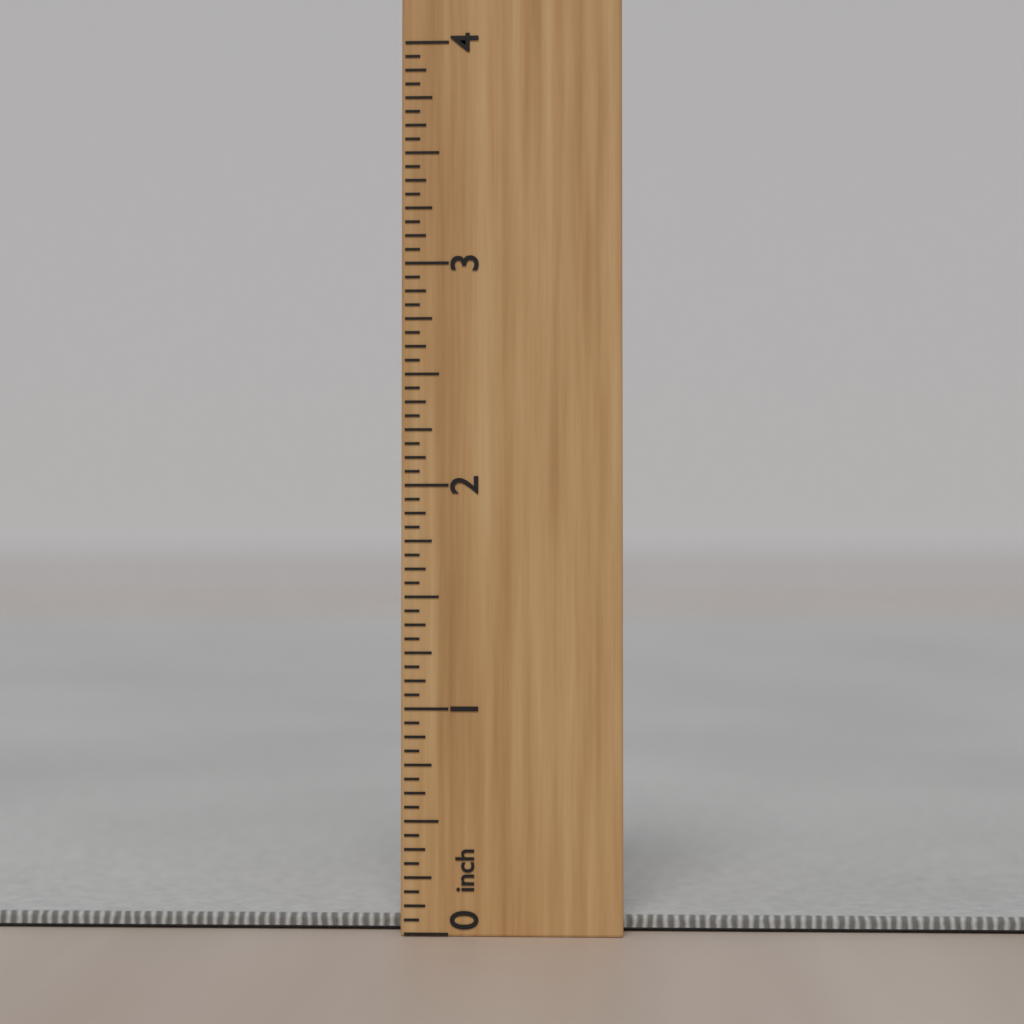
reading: 0.0625 inch
